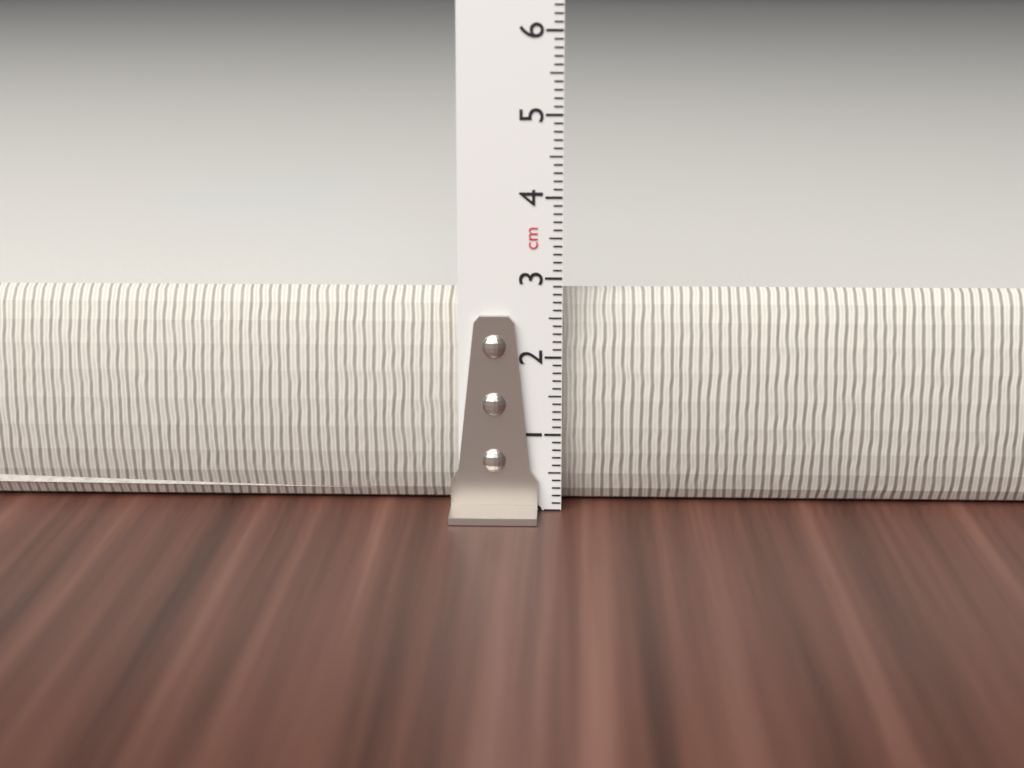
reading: 2.8 cm
